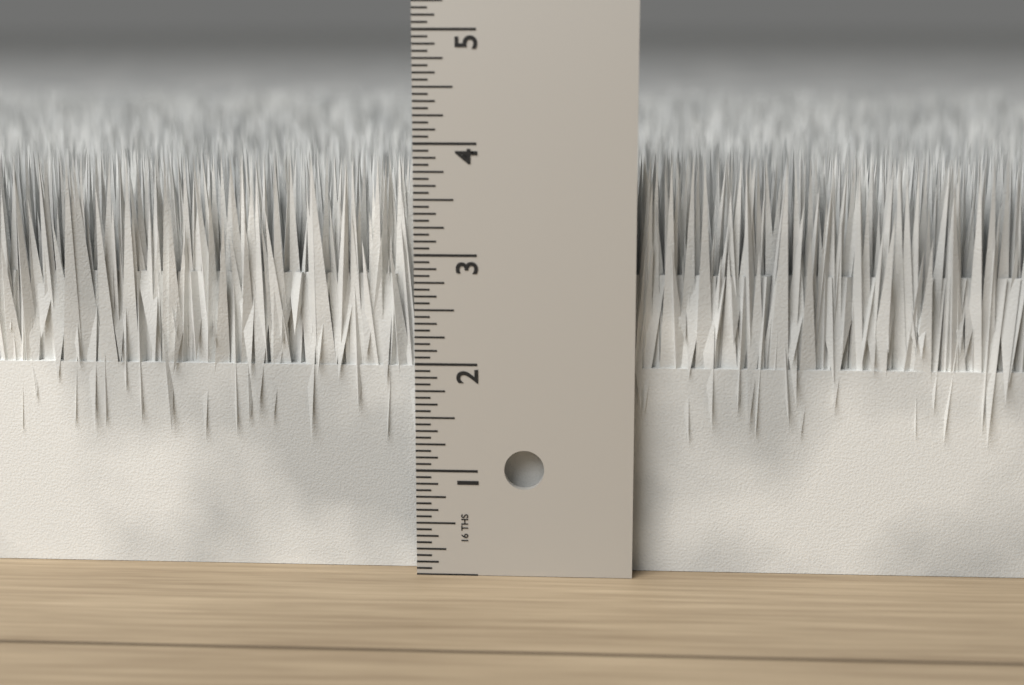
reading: 3.8750 in
